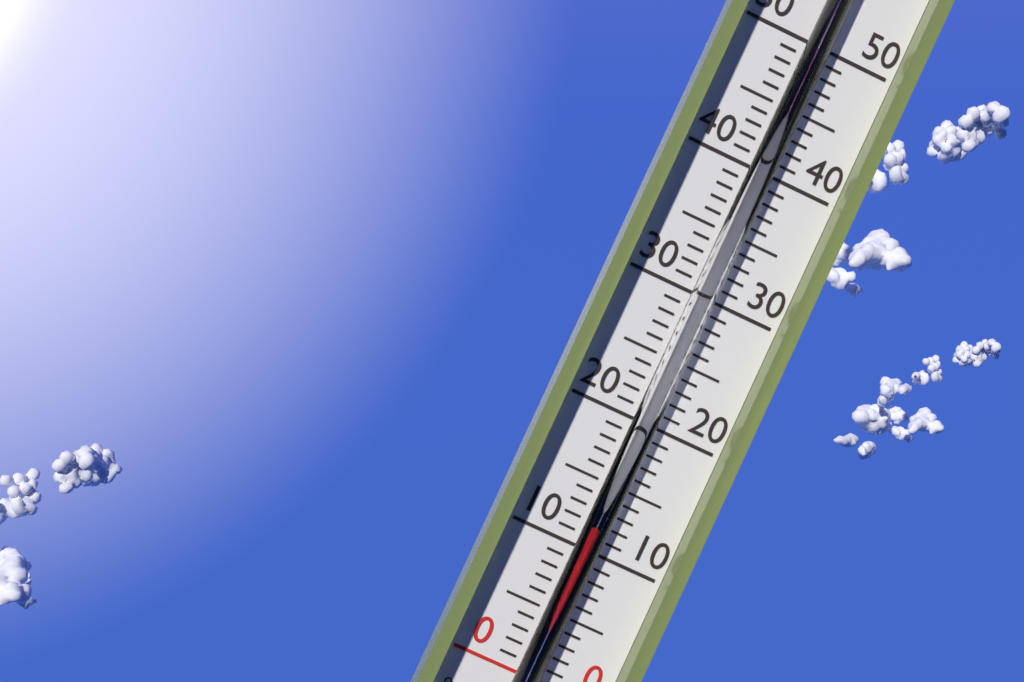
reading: 12 °C
